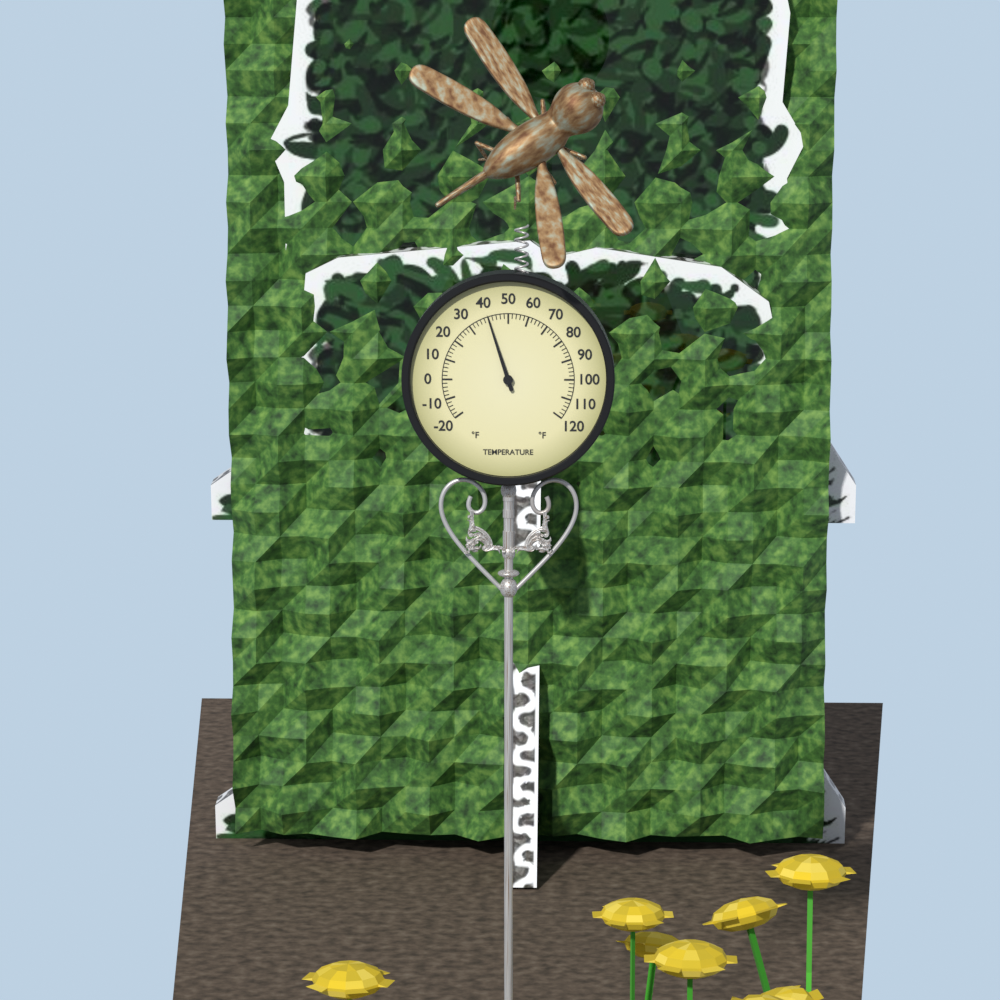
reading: 40 °F
